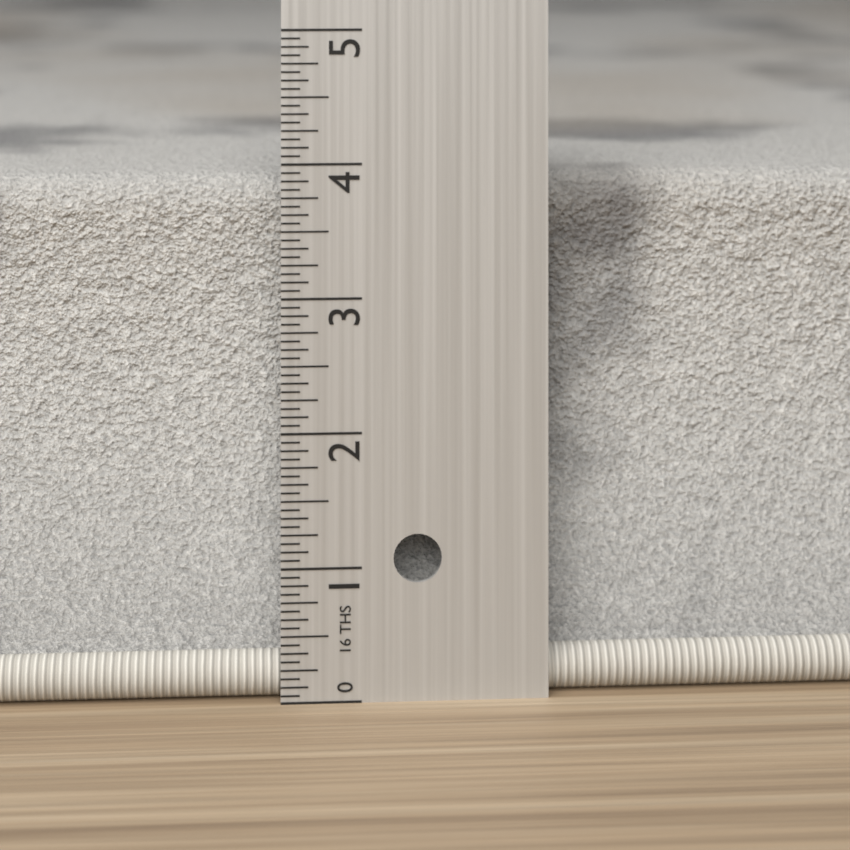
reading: 3.8750 in
